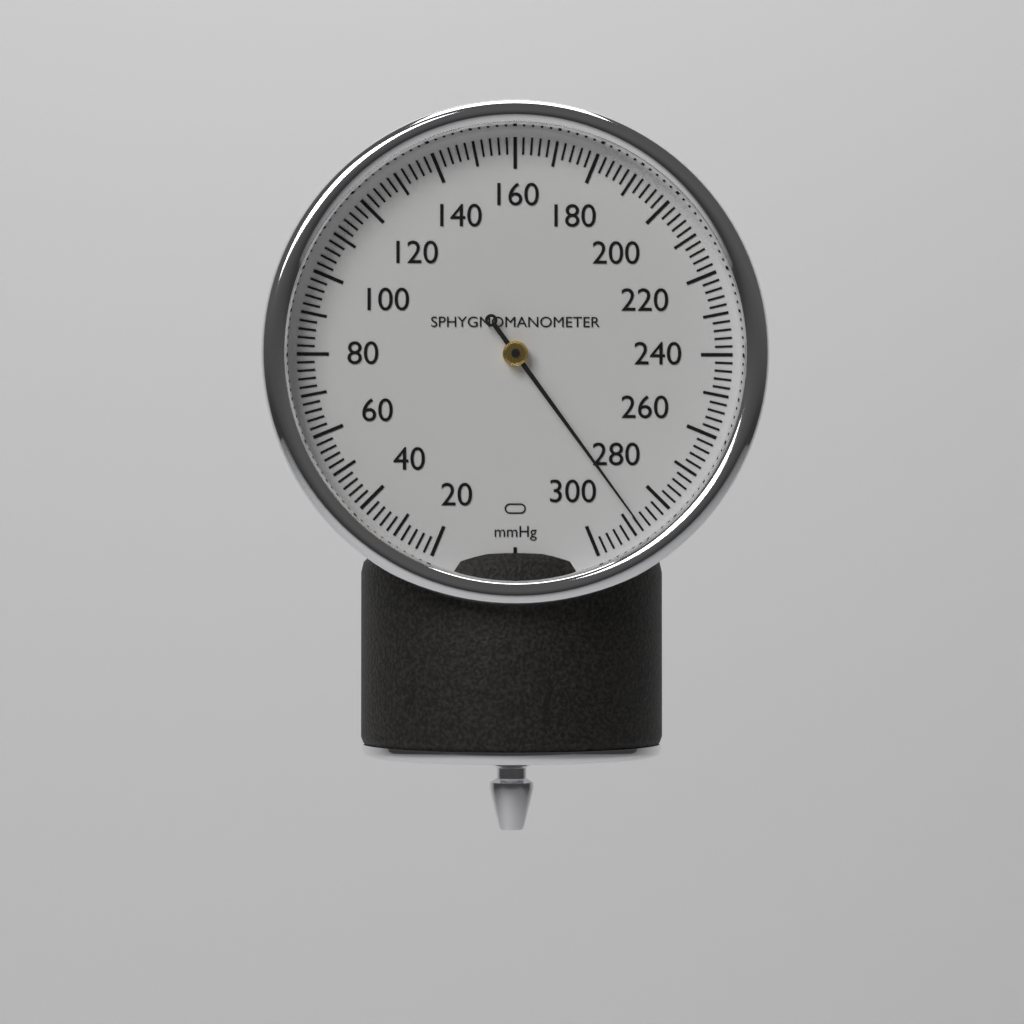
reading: 288 mmHg
